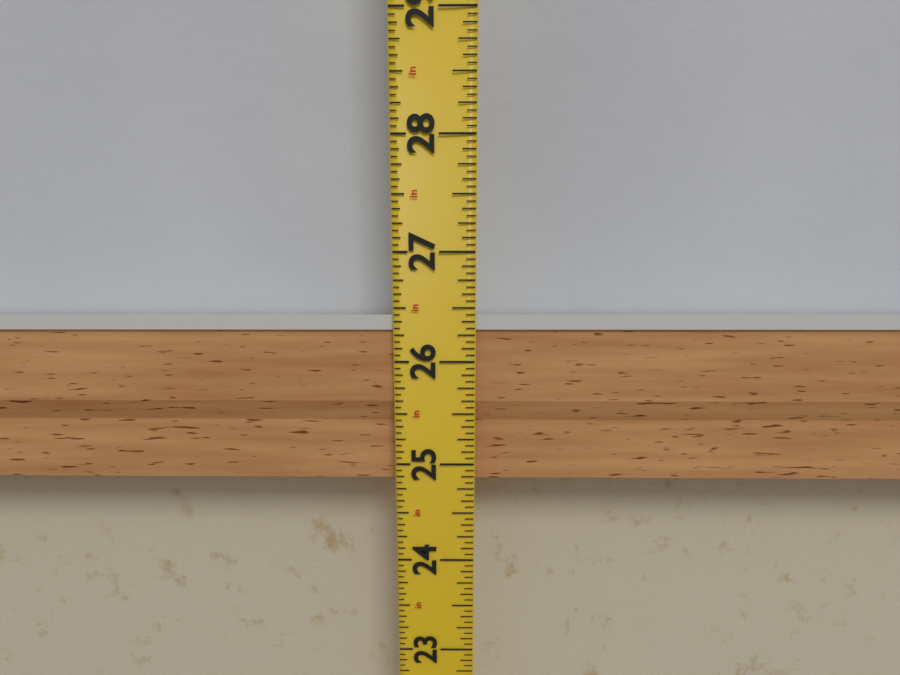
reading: 26.4375 in
